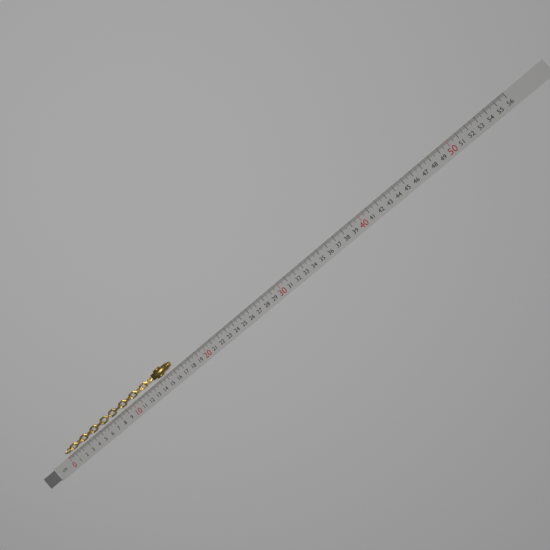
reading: 16.2 cm
